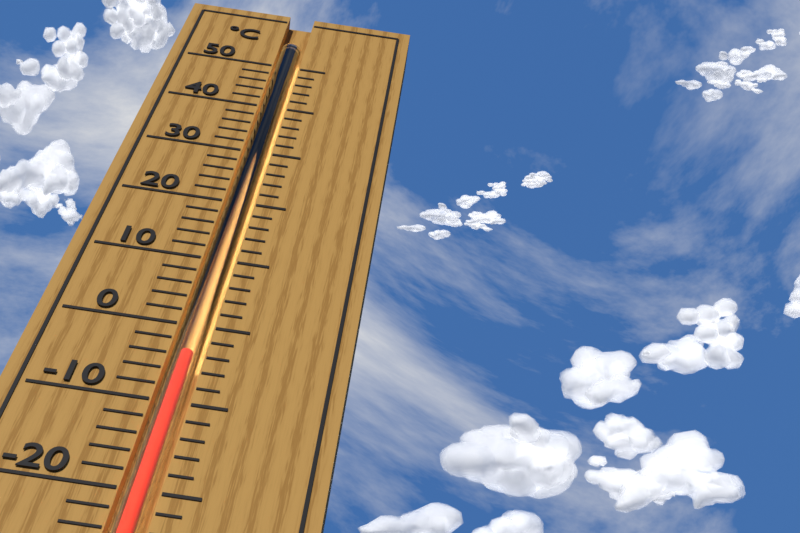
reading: -4 °C
